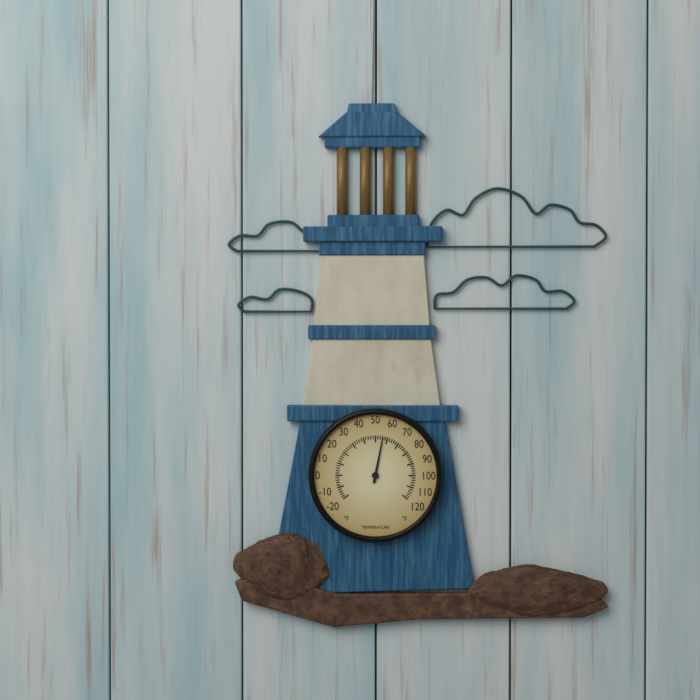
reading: 56 °F
